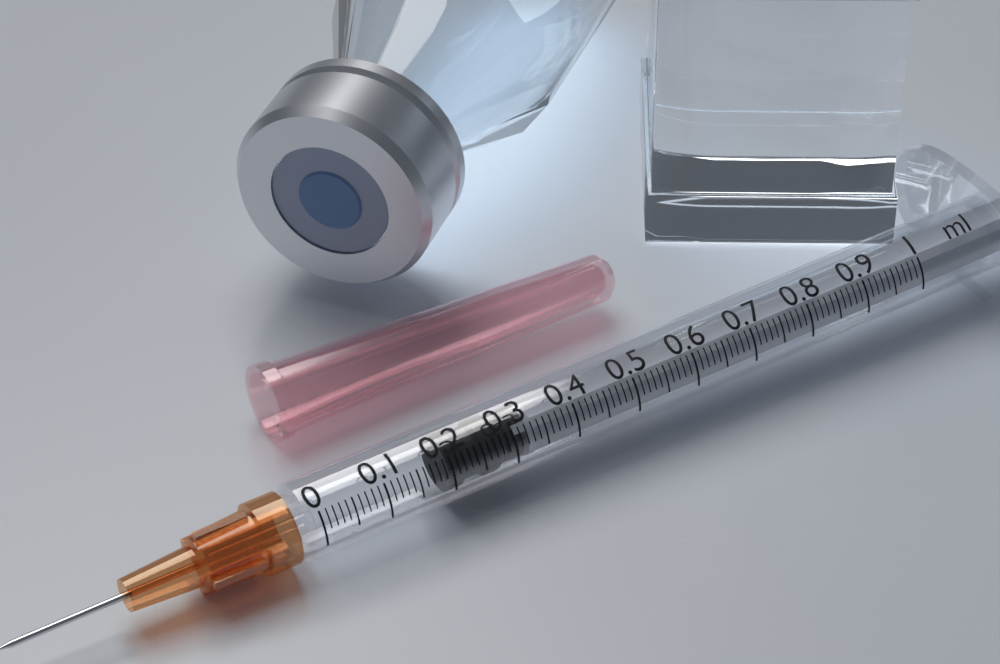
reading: 0.20 ml
